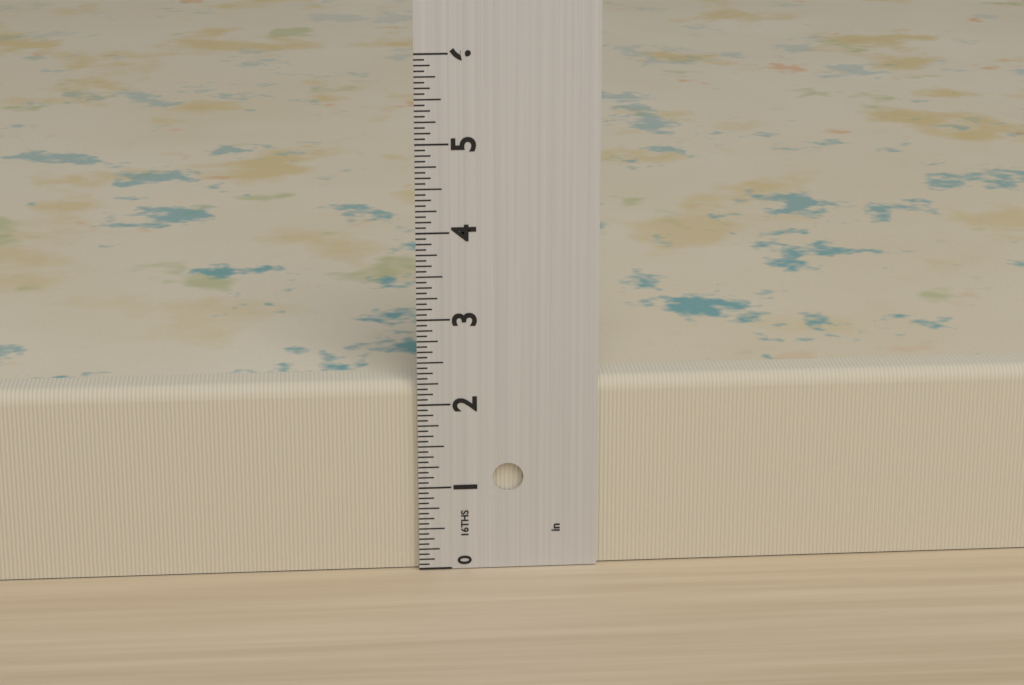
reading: 2.2500 in
